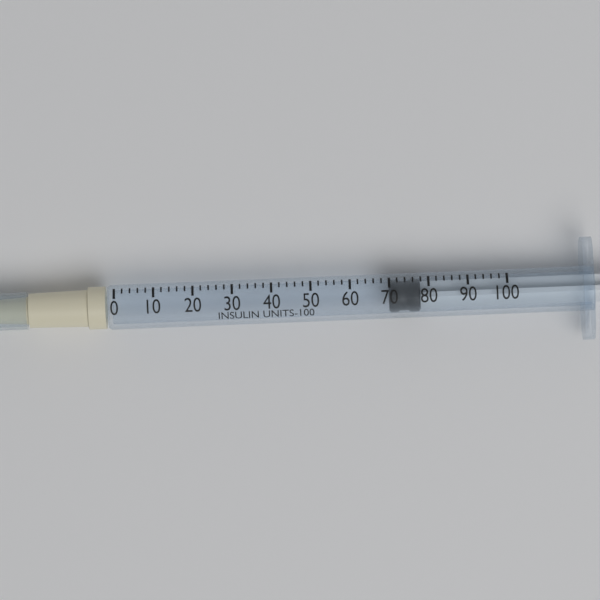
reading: 70 units
